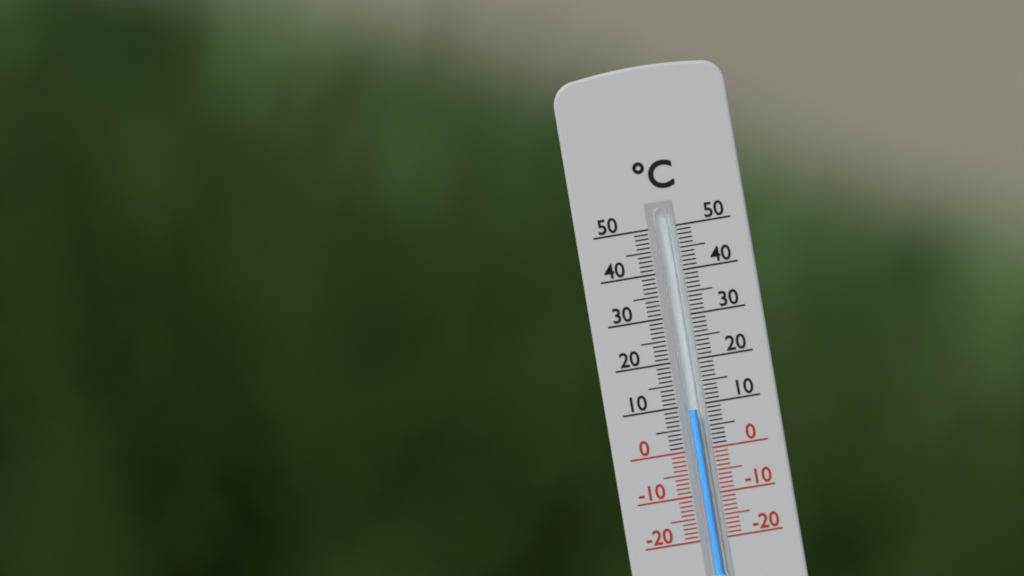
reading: 9 °C
